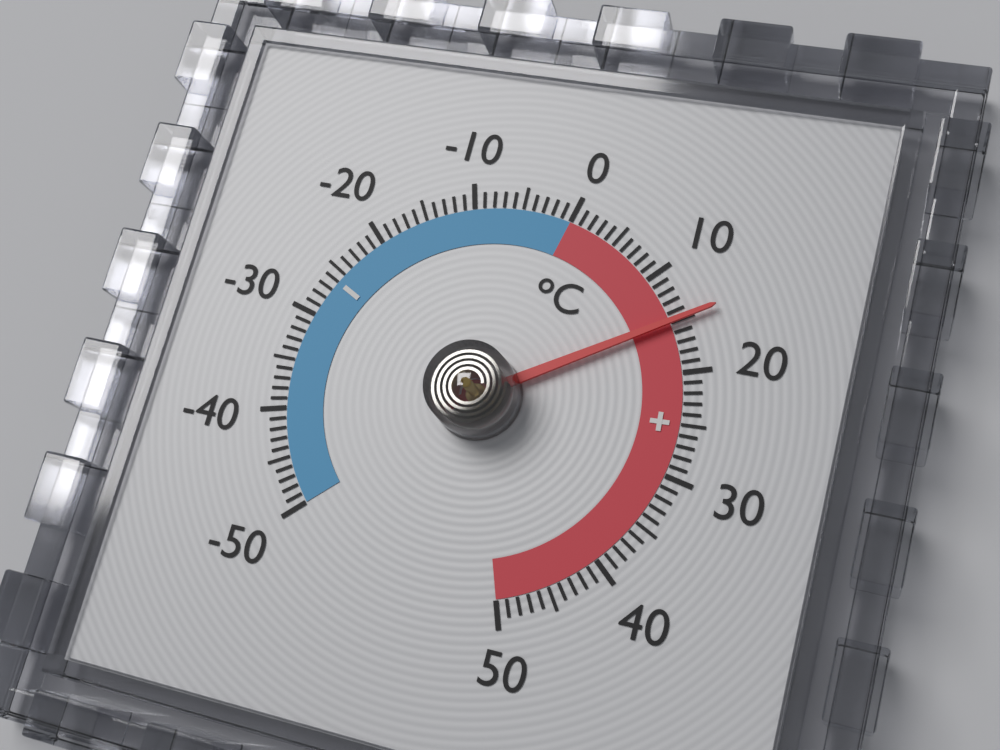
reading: 15 °C
